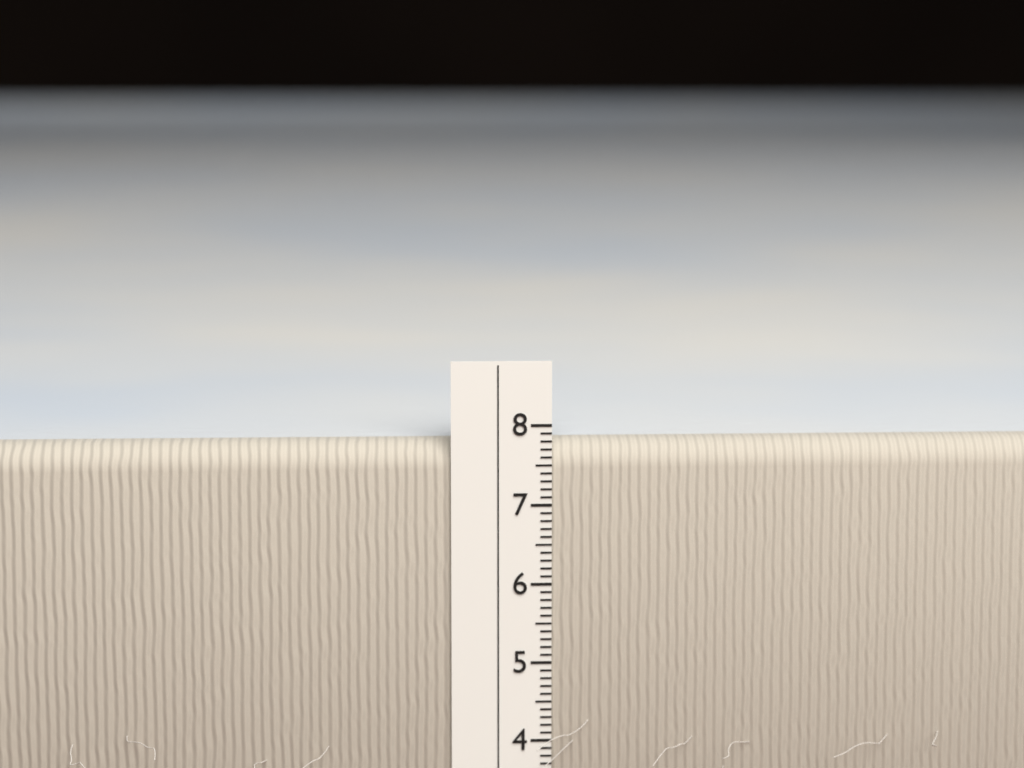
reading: 7.8 cm
